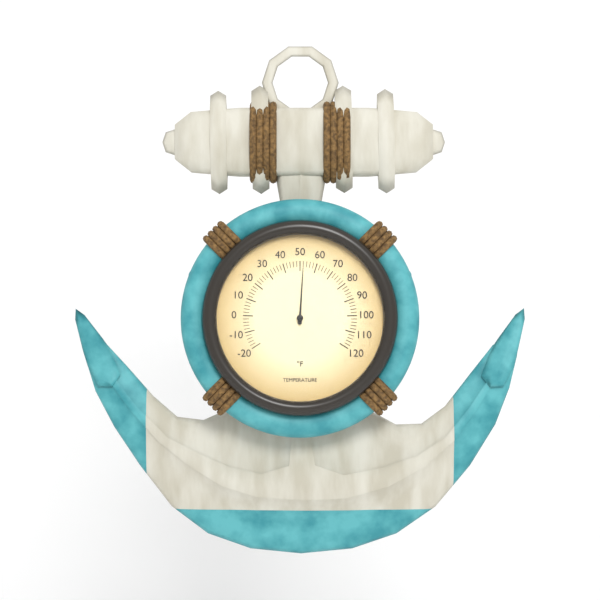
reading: 52 °F
